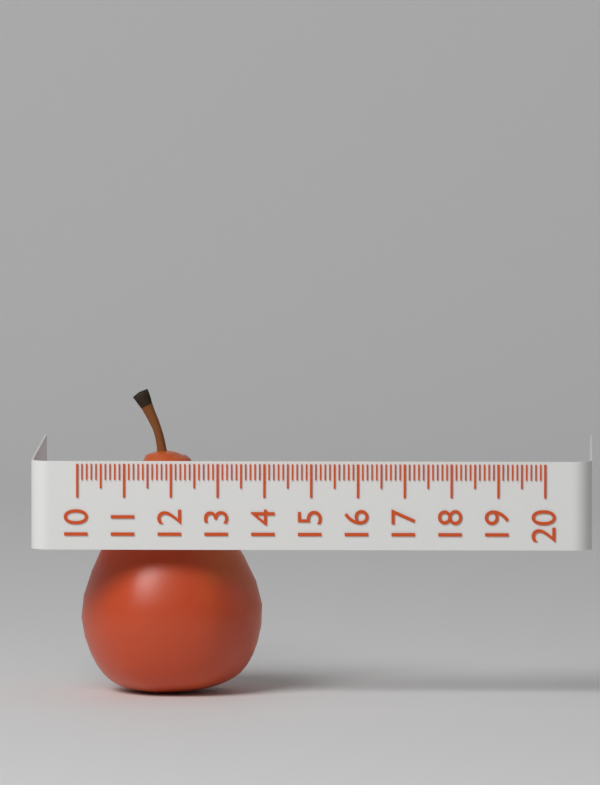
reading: 13.9 (no unit)
